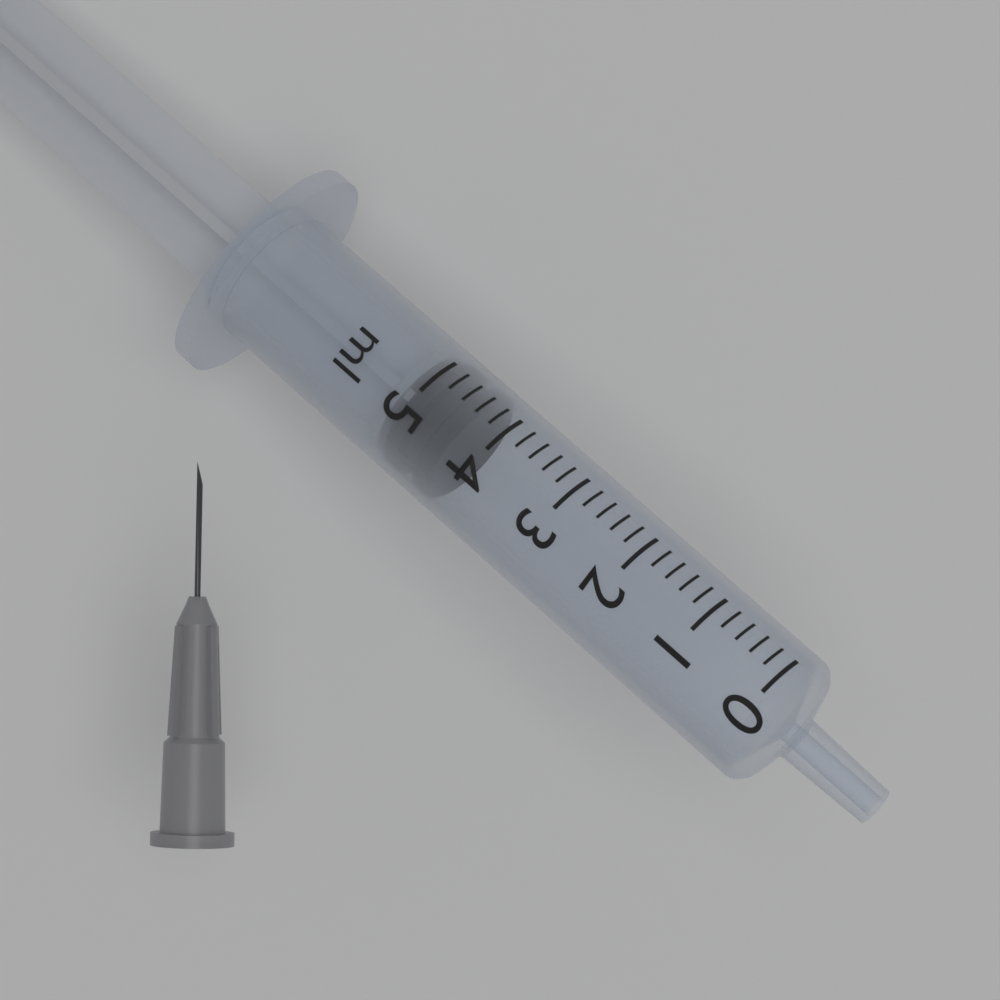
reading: 4.4 ml
